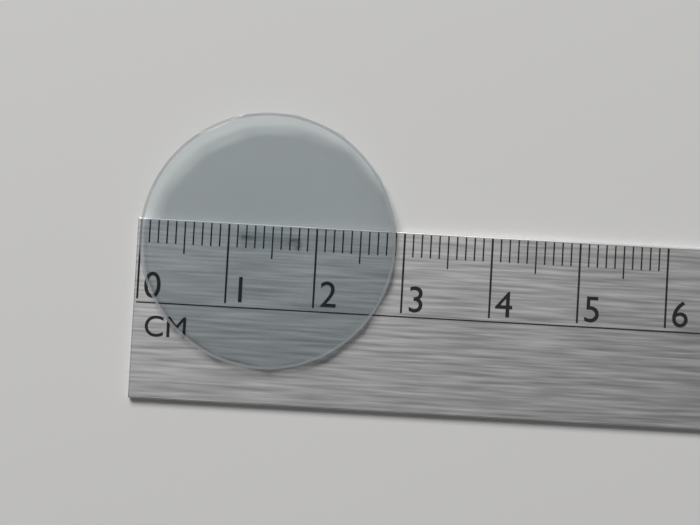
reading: 2.9 cm
